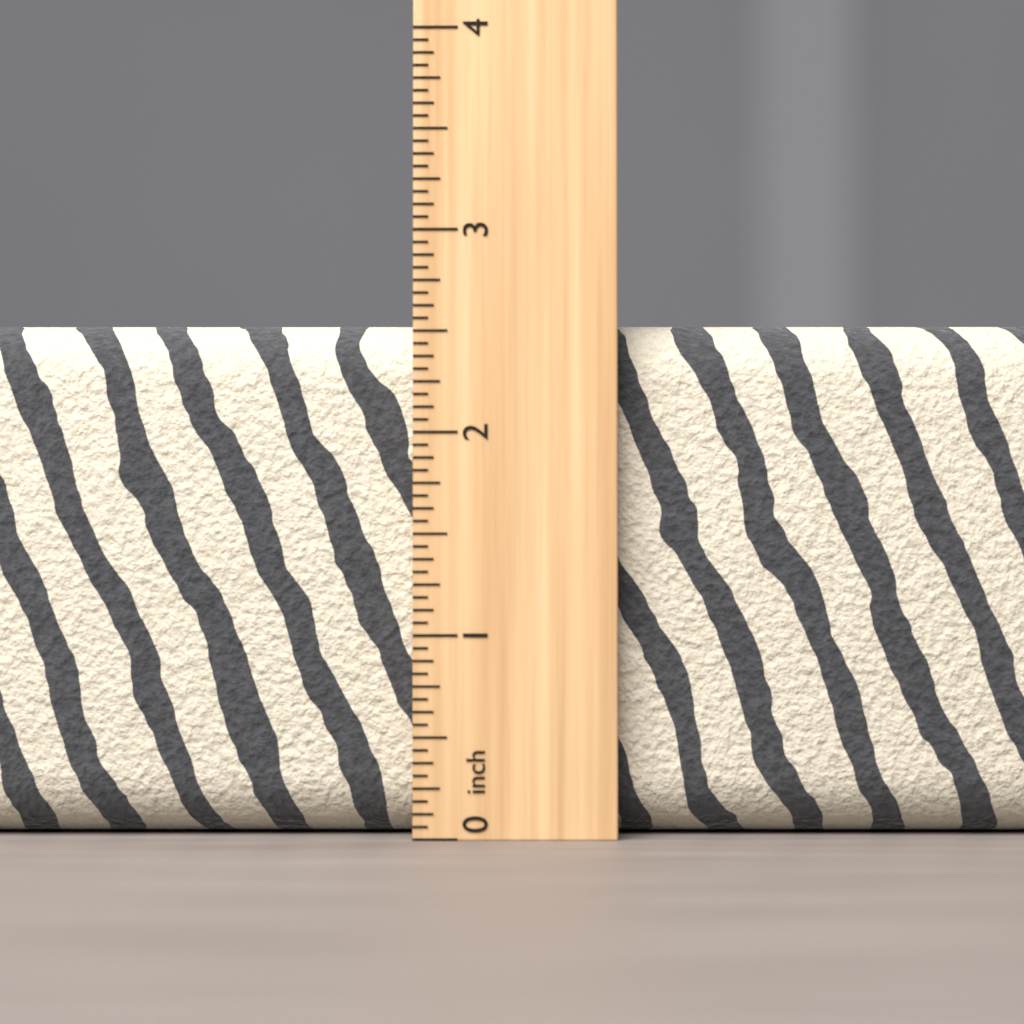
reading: 2.5625 inch
